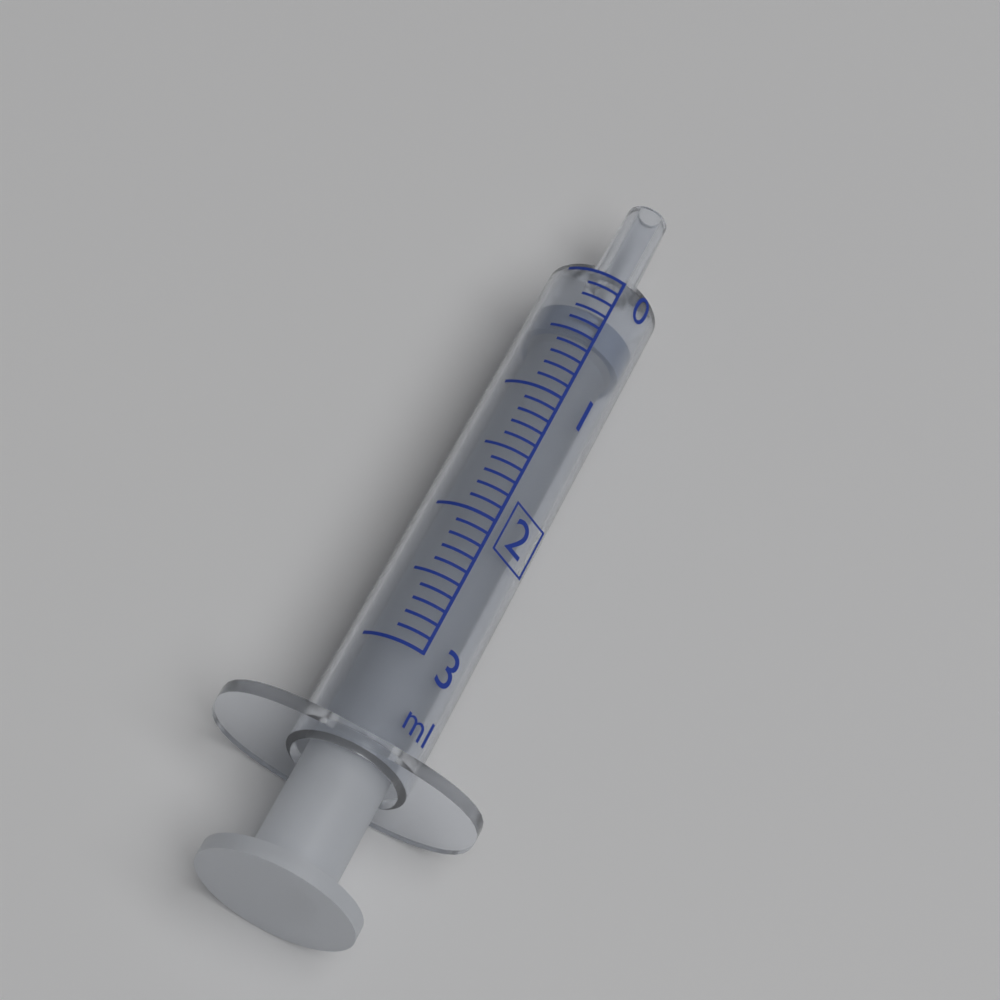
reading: 0.3 ml
